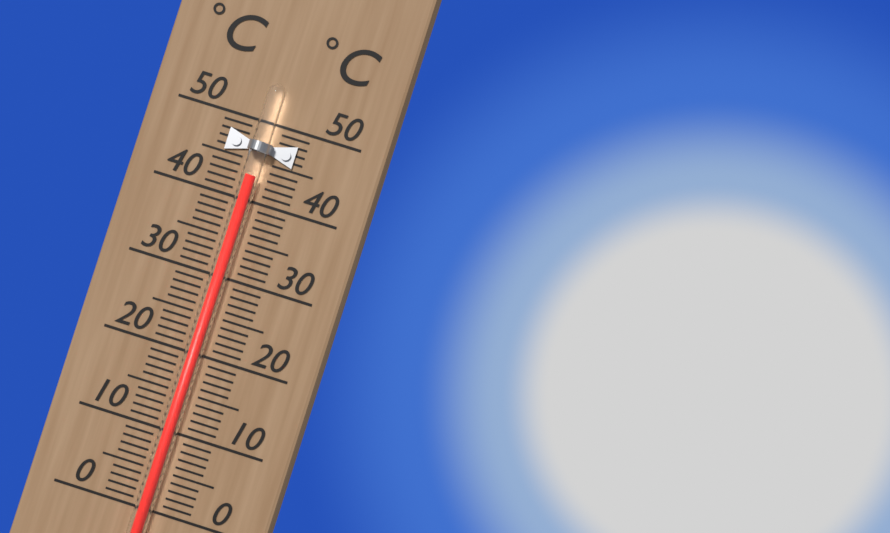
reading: 43 °C
